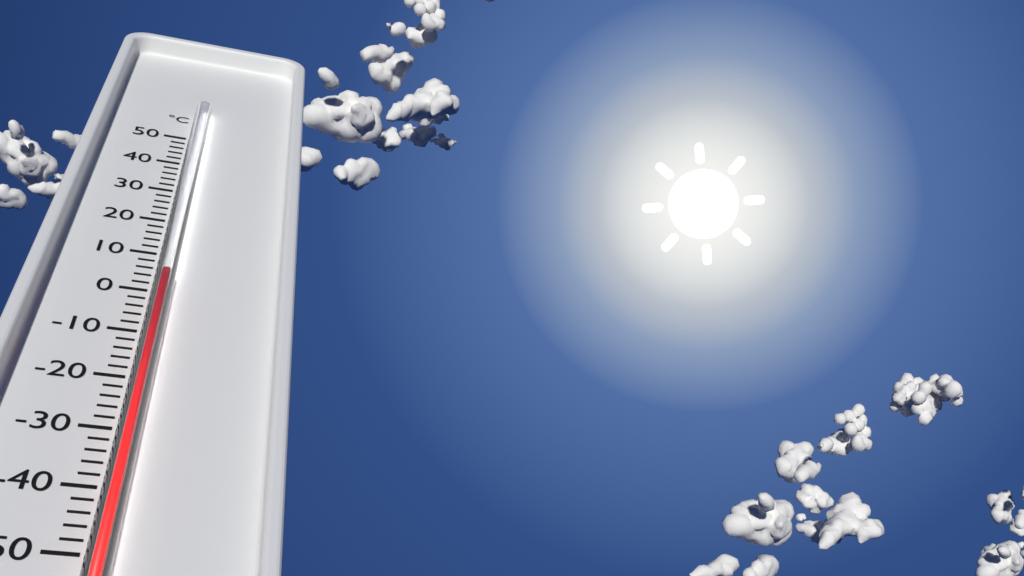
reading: 2 °C
